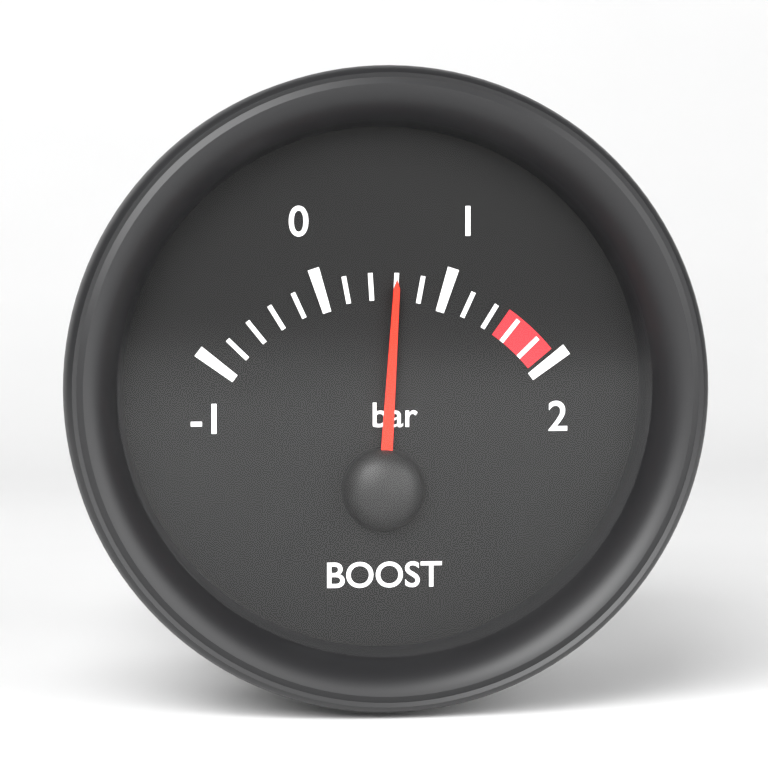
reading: 0.6 bar
